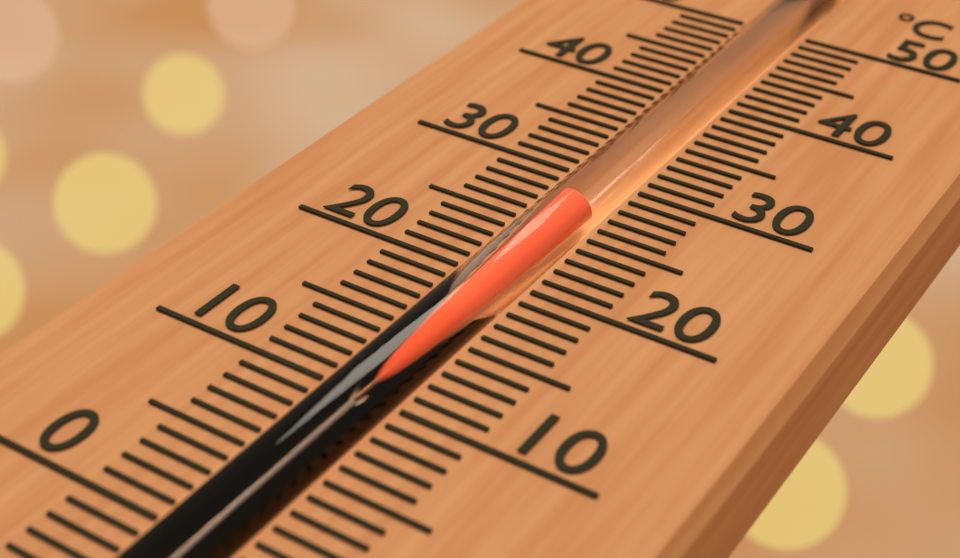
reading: 27 °C
